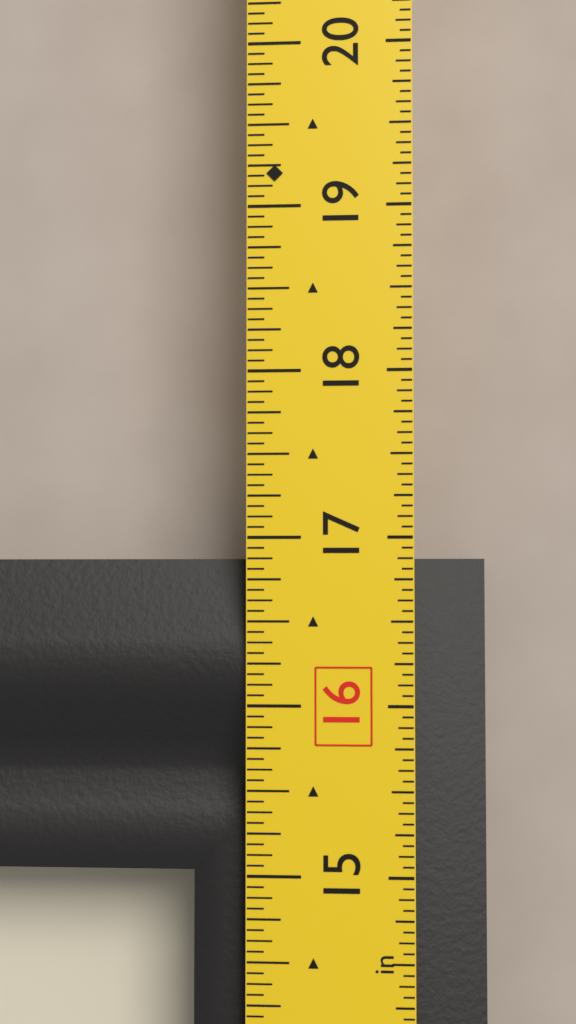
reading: 16.8750 in
